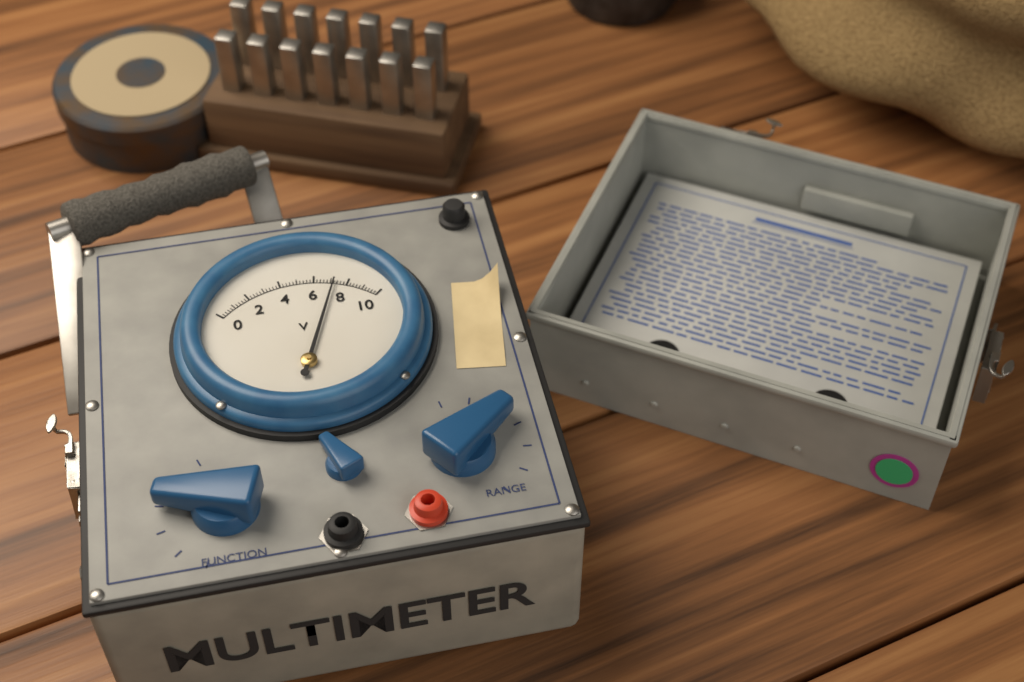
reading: 7.2 V
